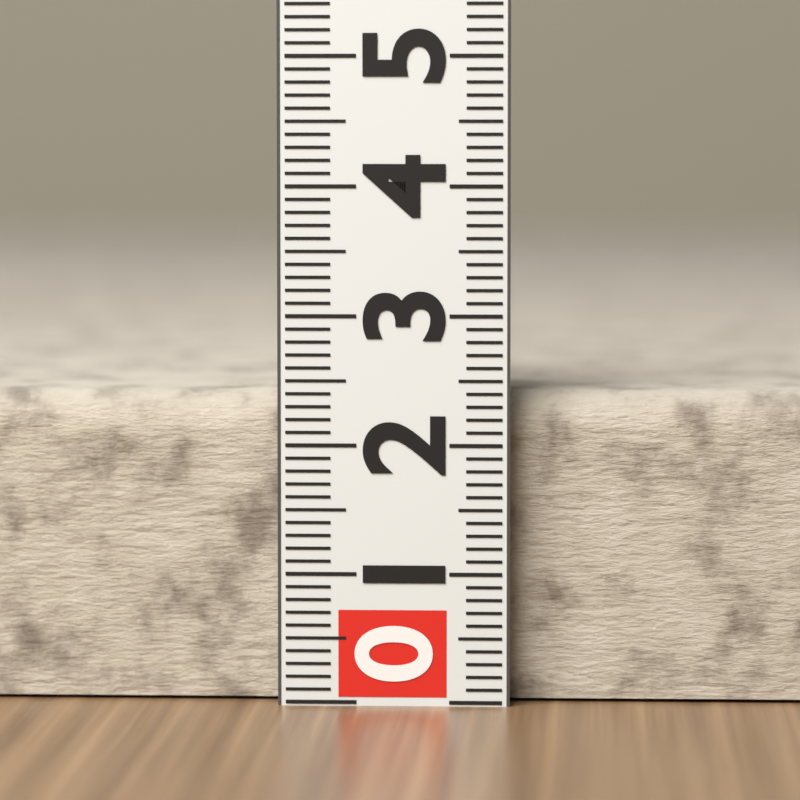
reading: 2.4 (no unit)
